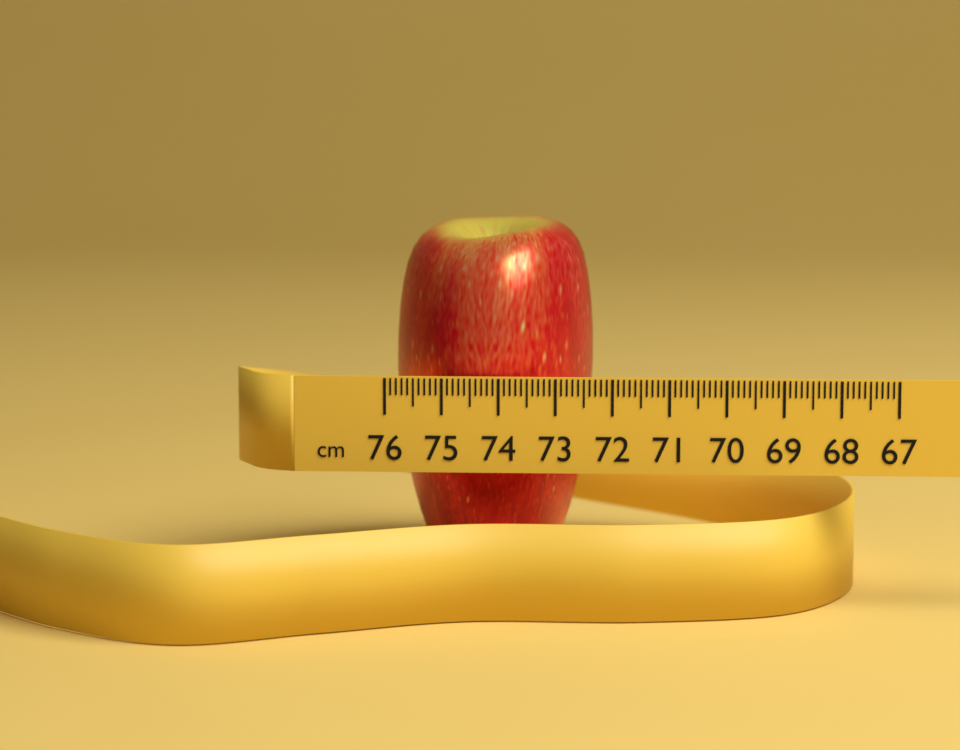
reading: 72.4 cm
